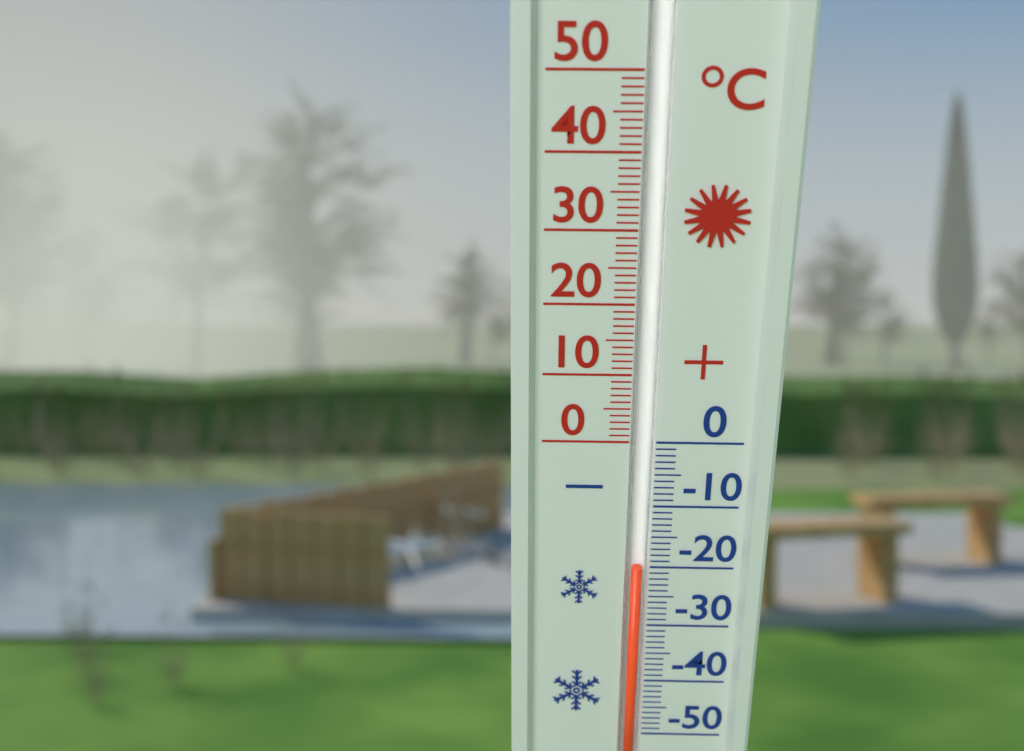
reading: -20 °C
